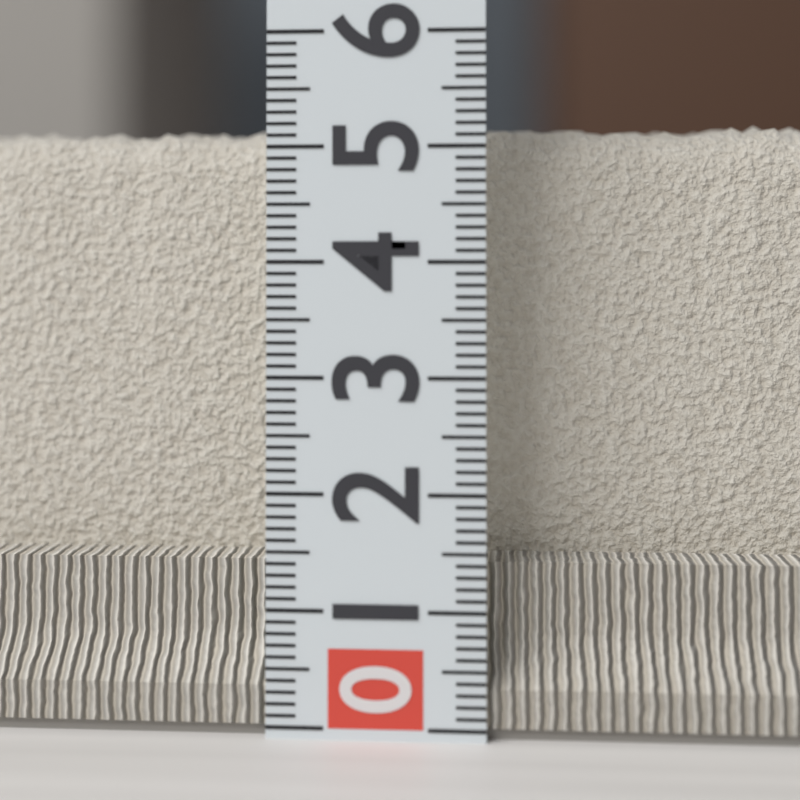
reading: 5.3 (no unit)
